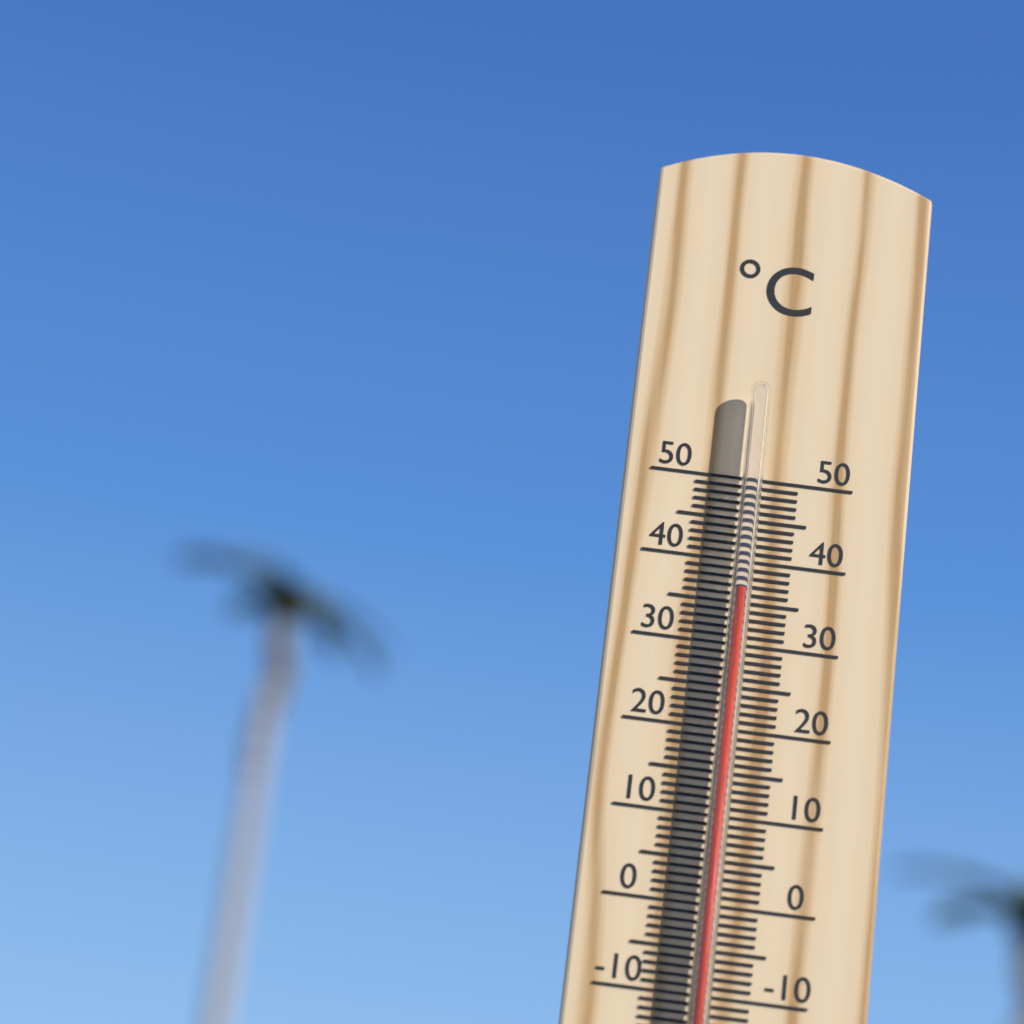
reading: 36 °C
